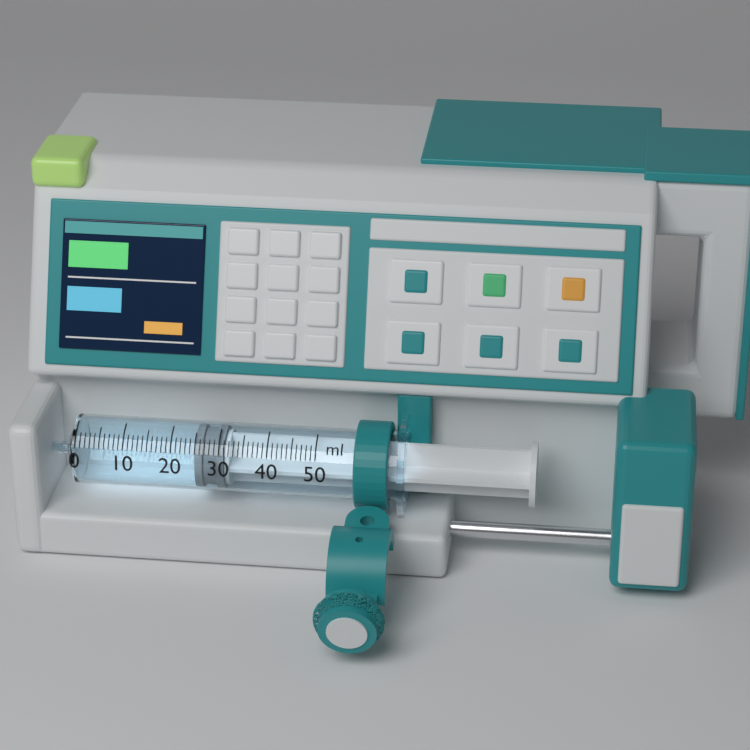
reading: 25 ml
